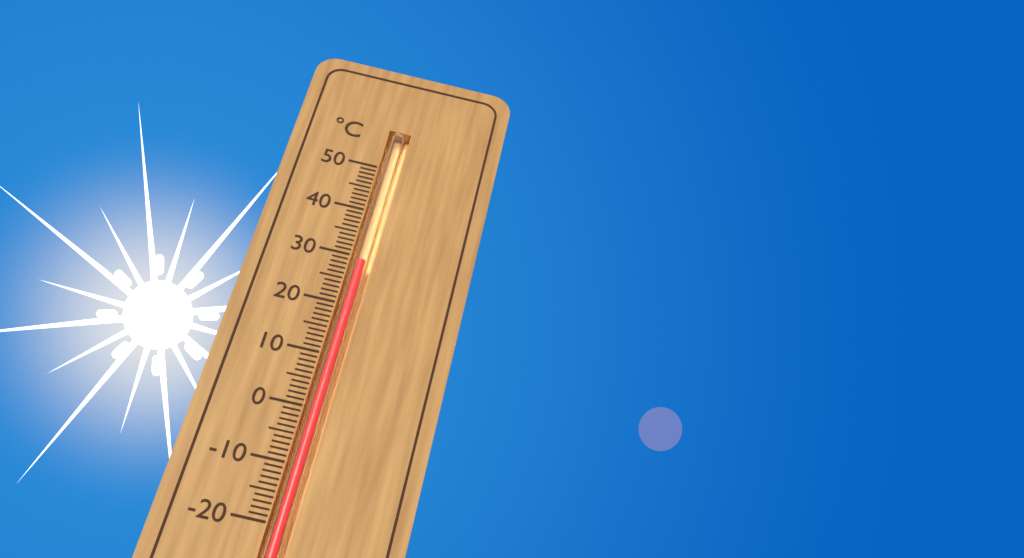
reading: 29 °C
